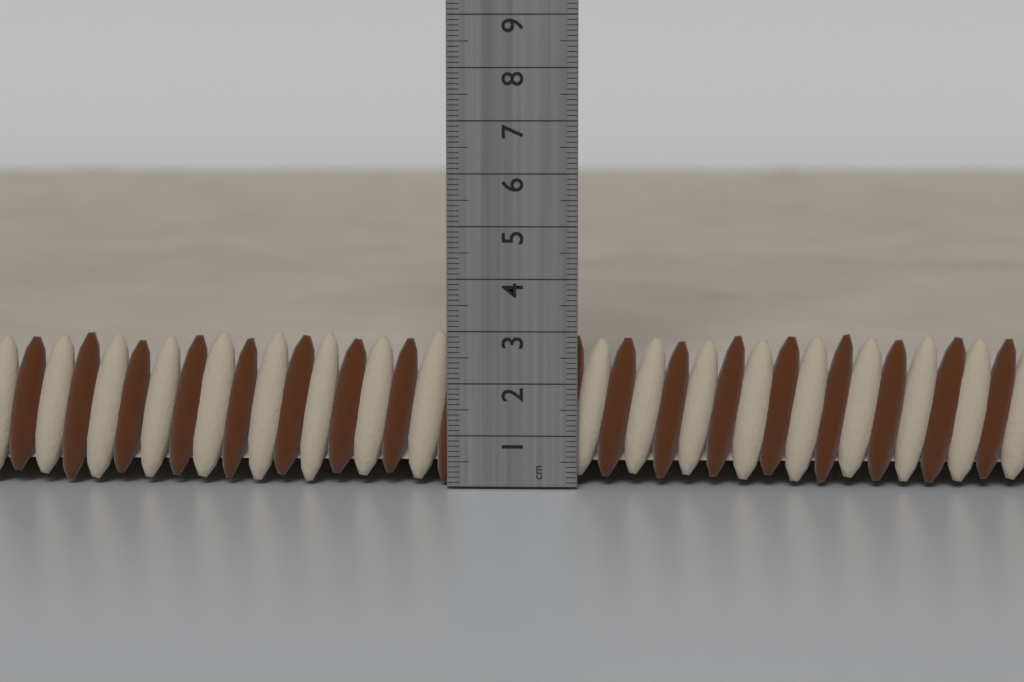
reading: 3.0 cm
